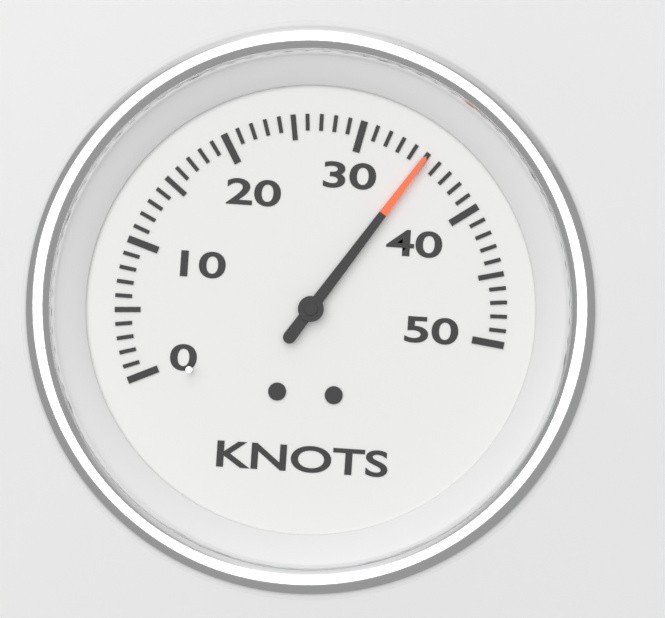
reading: 35 knots
